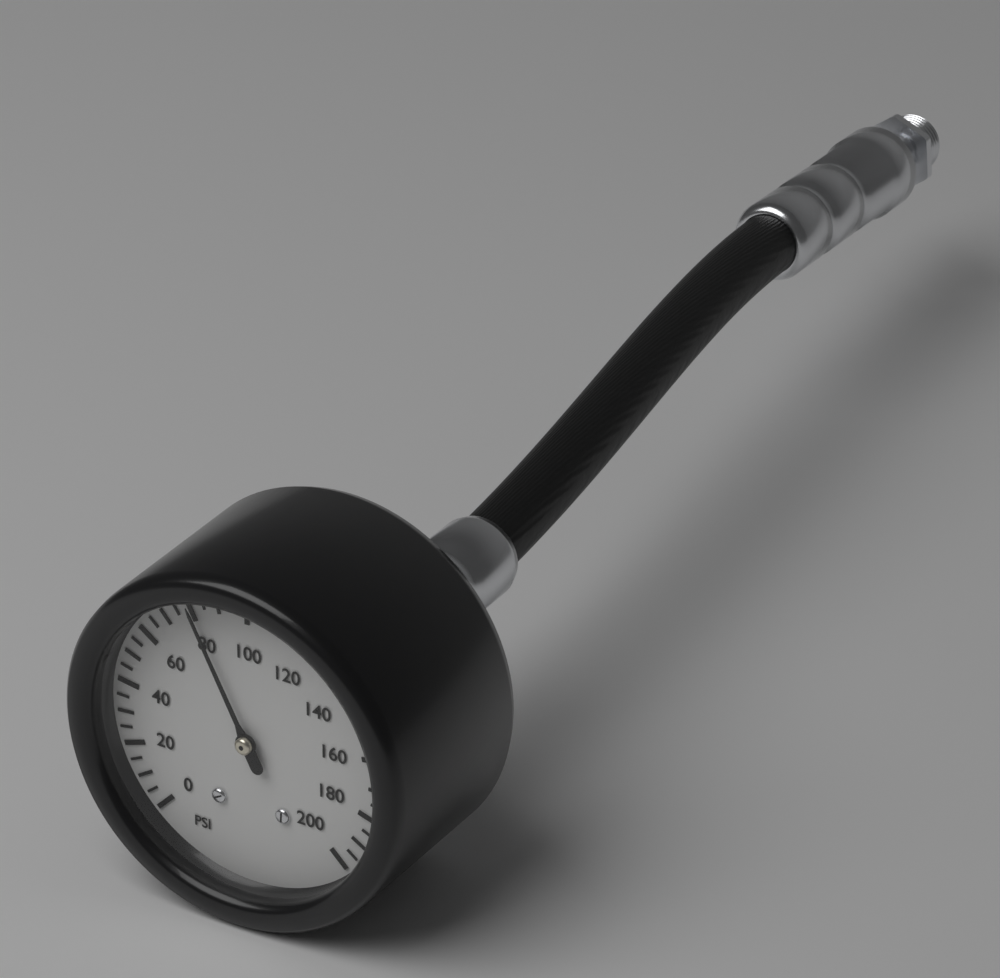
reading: 80 psi
